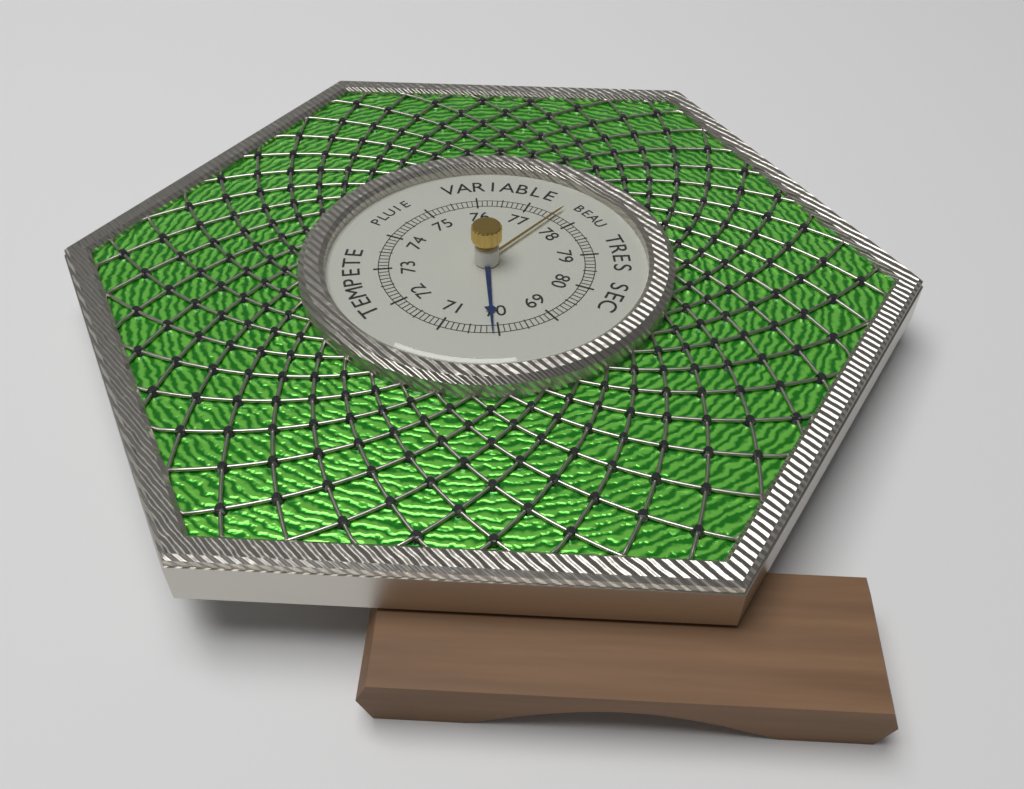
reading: 70.1 (no unit)
